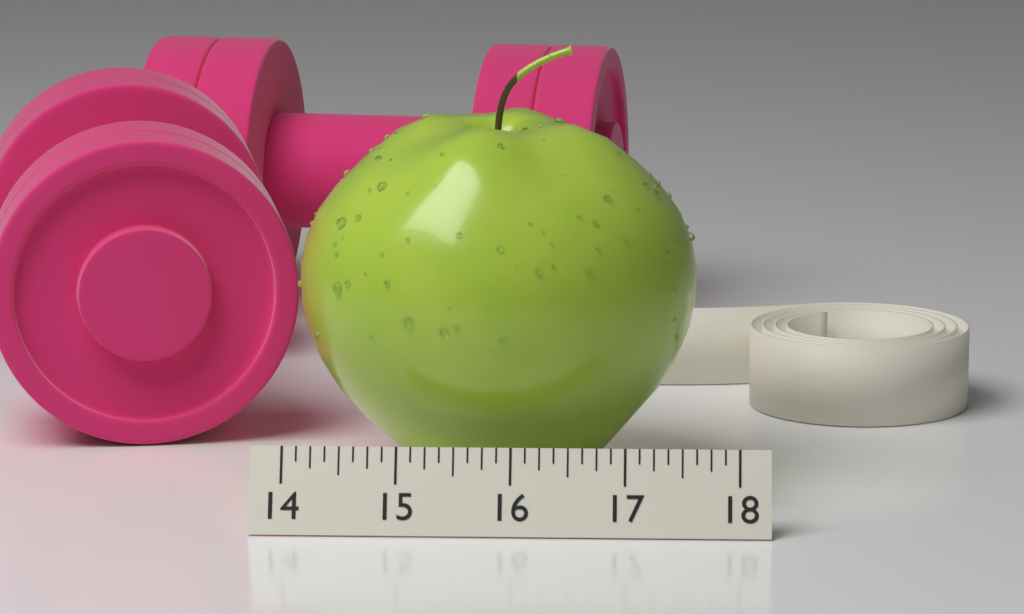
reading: 17.625 (no unit)
